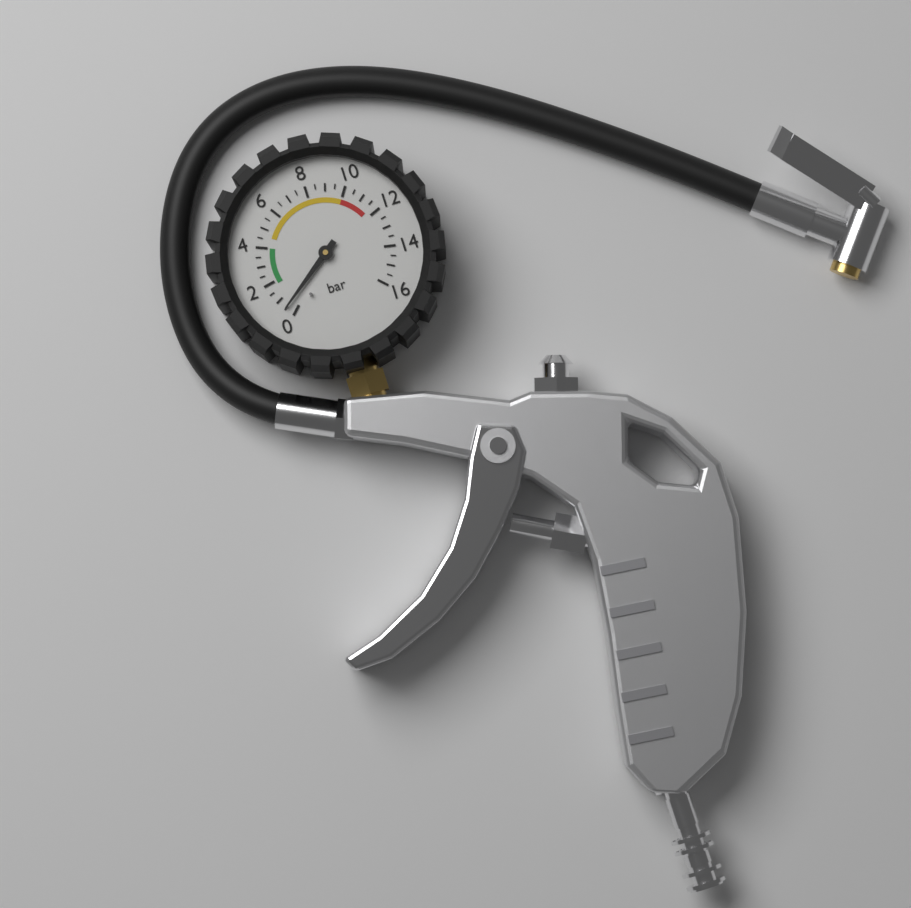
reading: 0.5 bar
